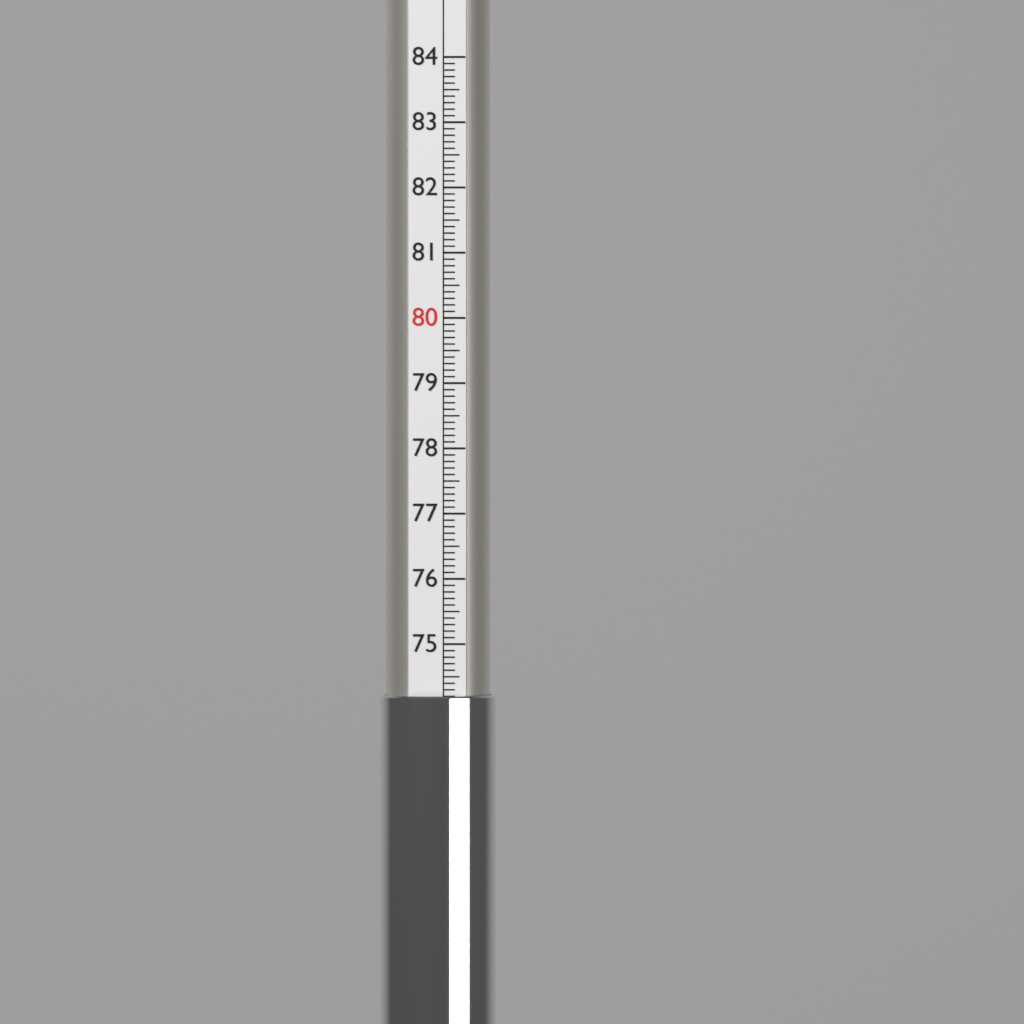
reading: 74.2 (no unit)
